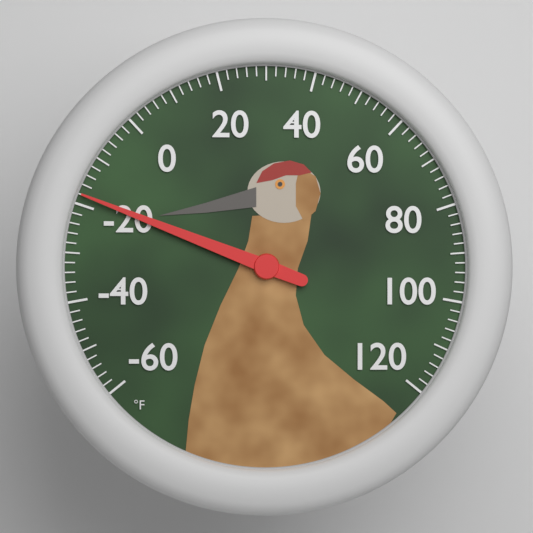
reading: -18 °F
